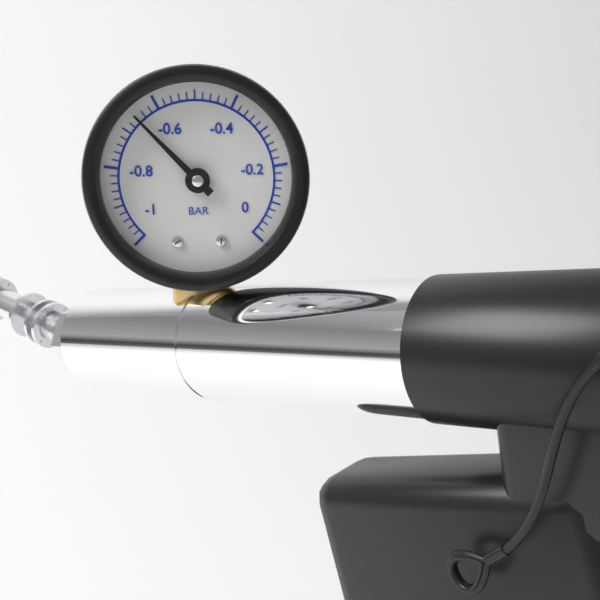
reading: -0.66 bar
